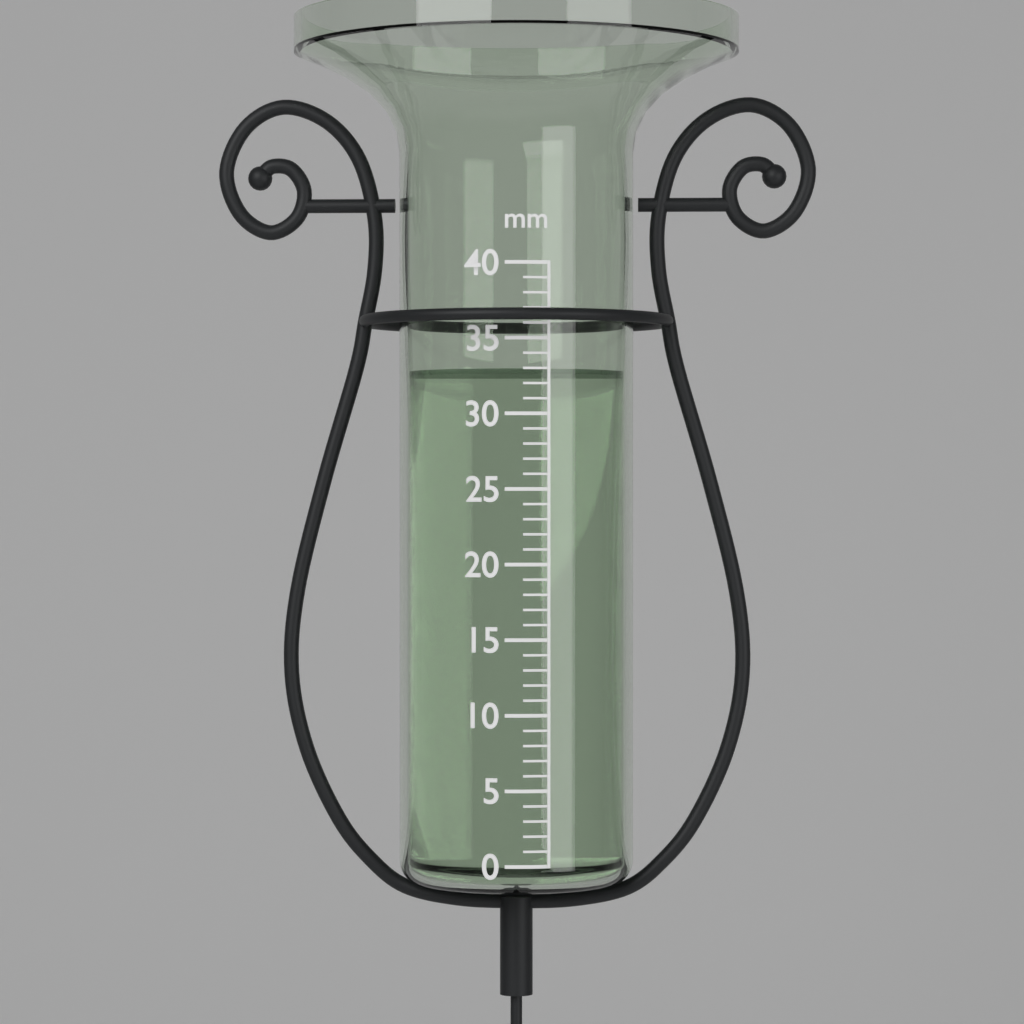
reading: 33 mm
